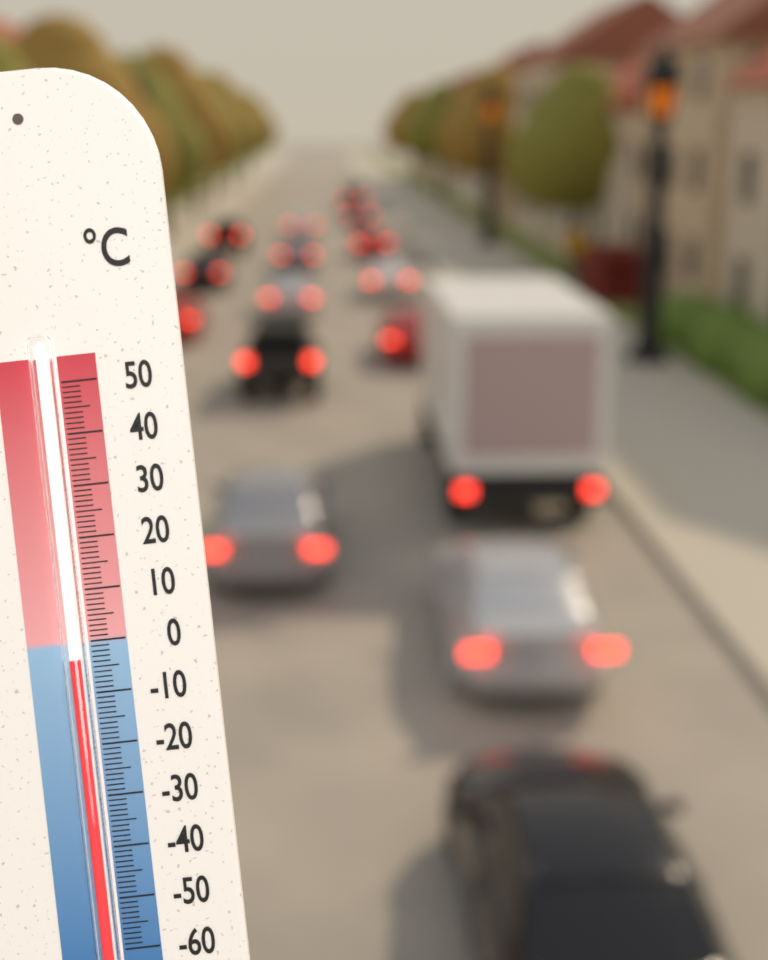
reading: -3 °C
